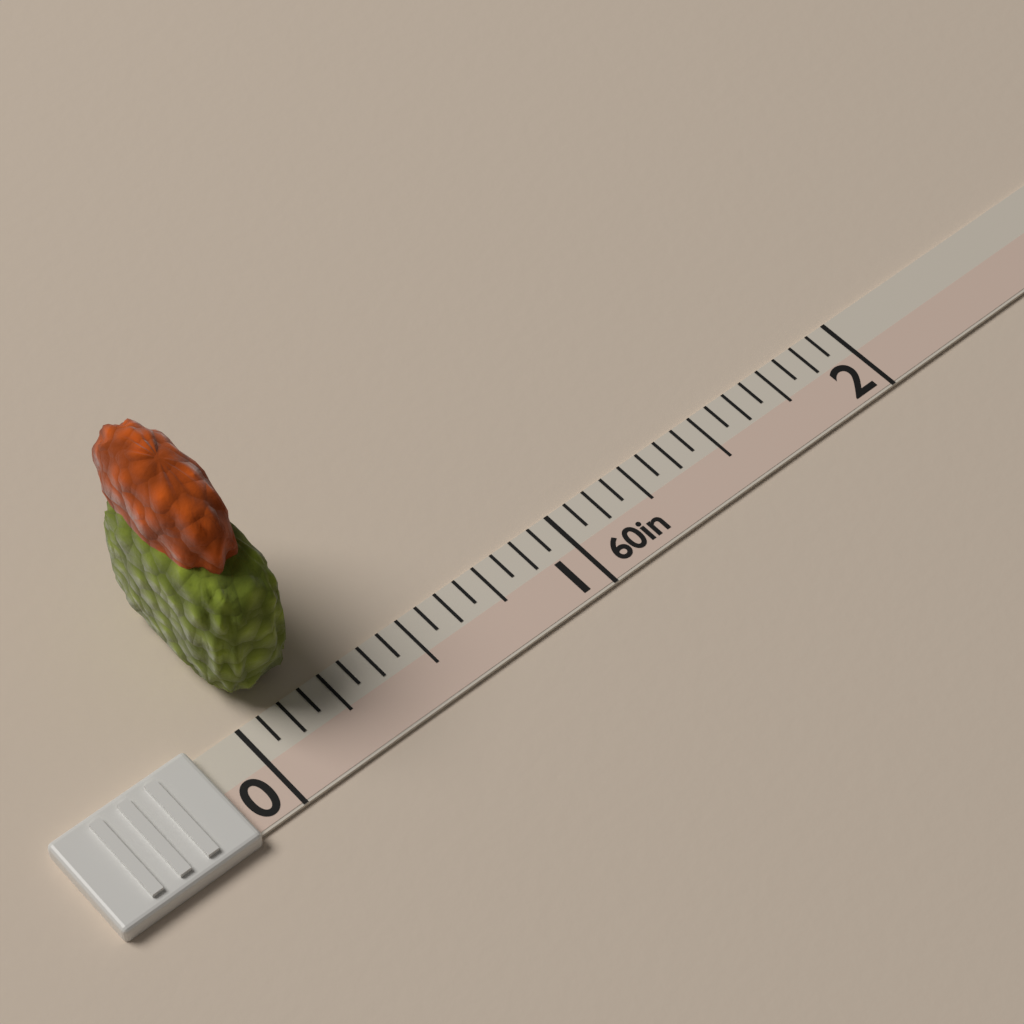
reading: 0.2500 in
